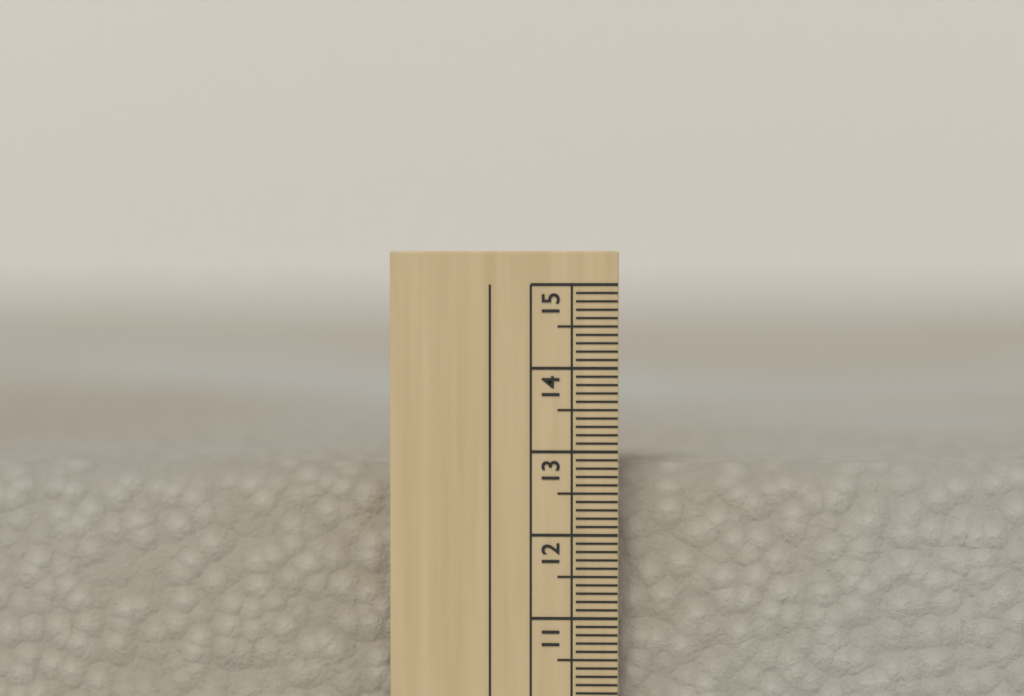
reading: 12.8 cm
